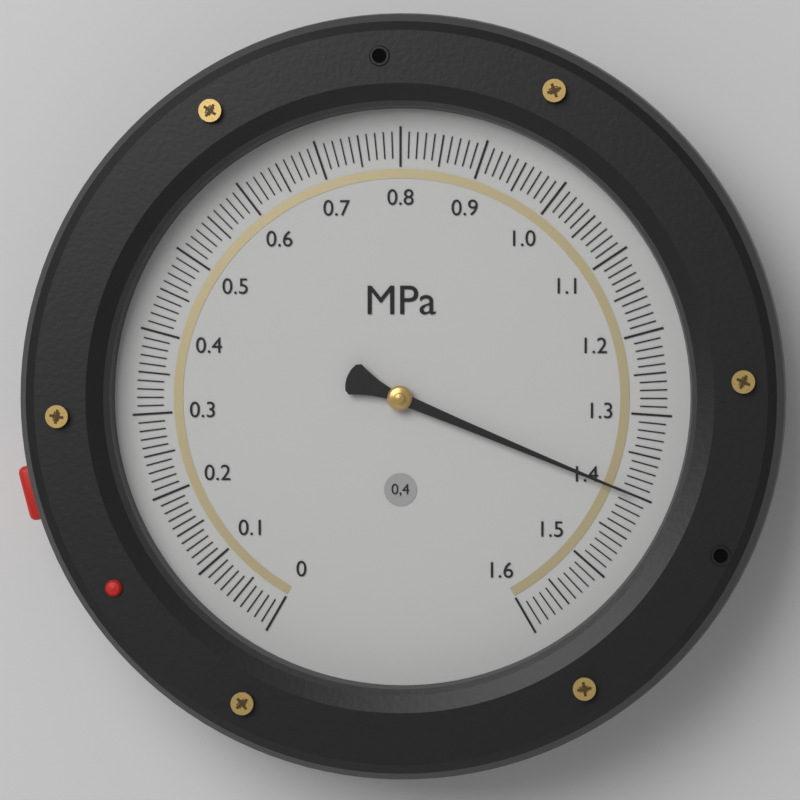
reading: 1.40 MPa
